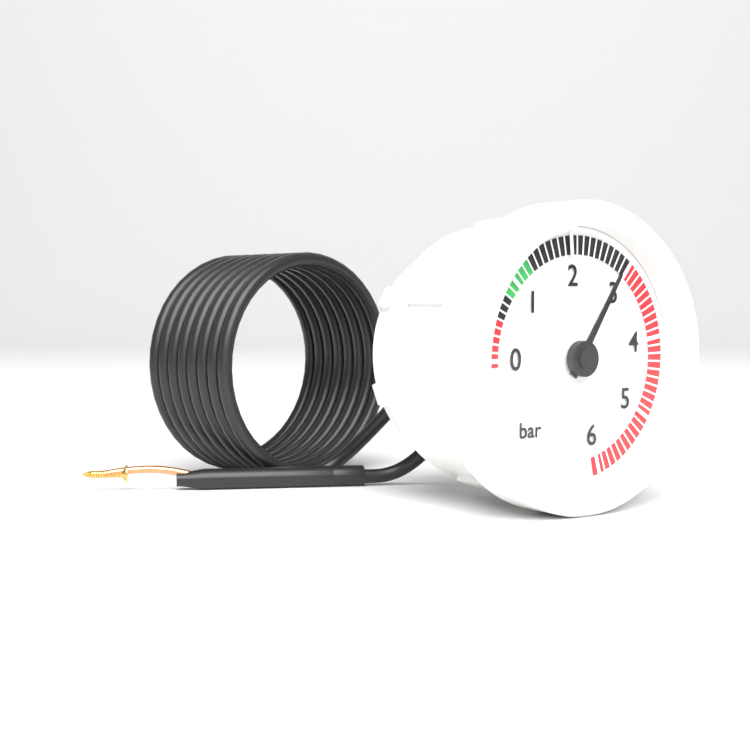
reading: 2.9 bar
